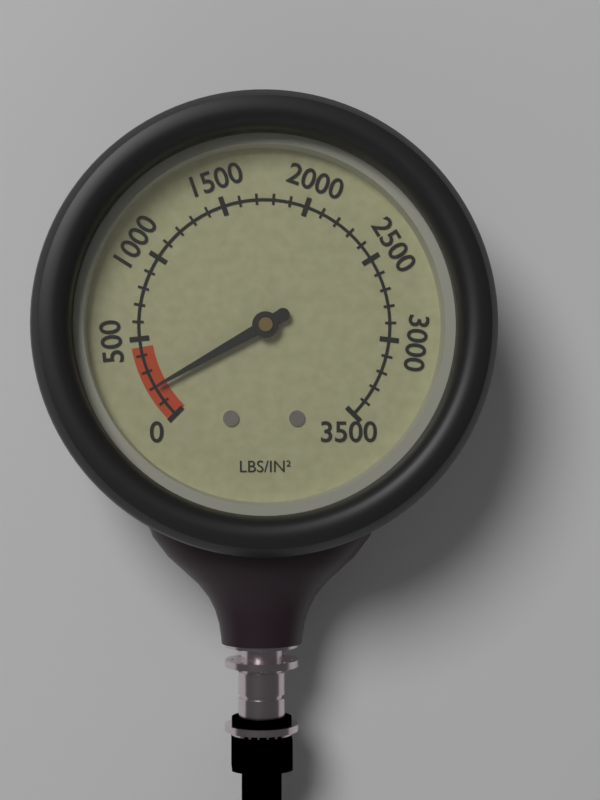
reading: 200 psi
